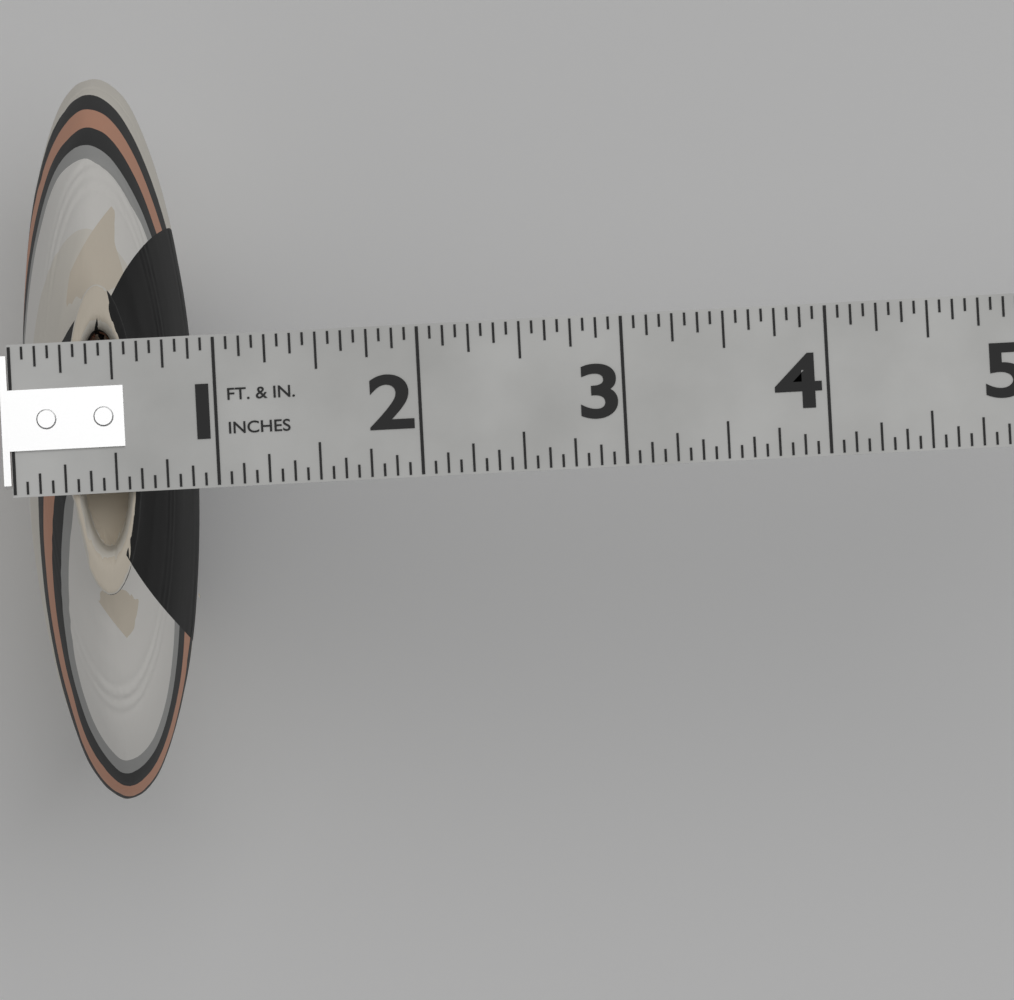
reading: 0.8750 in
